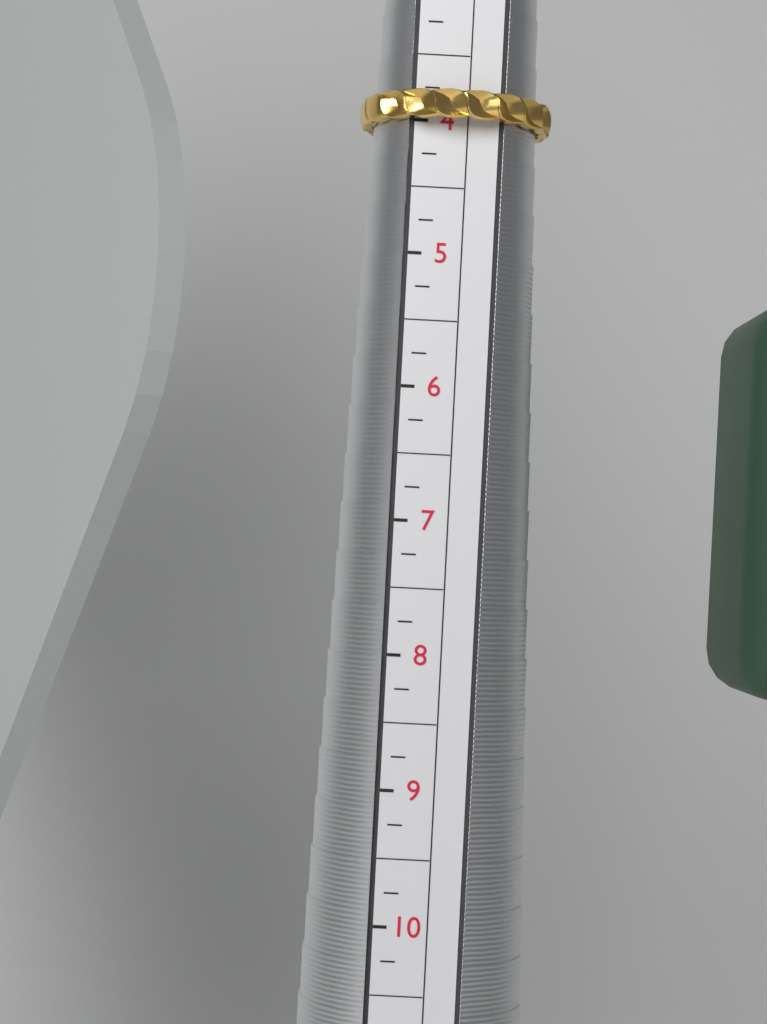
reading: 4.00 (no unit)
